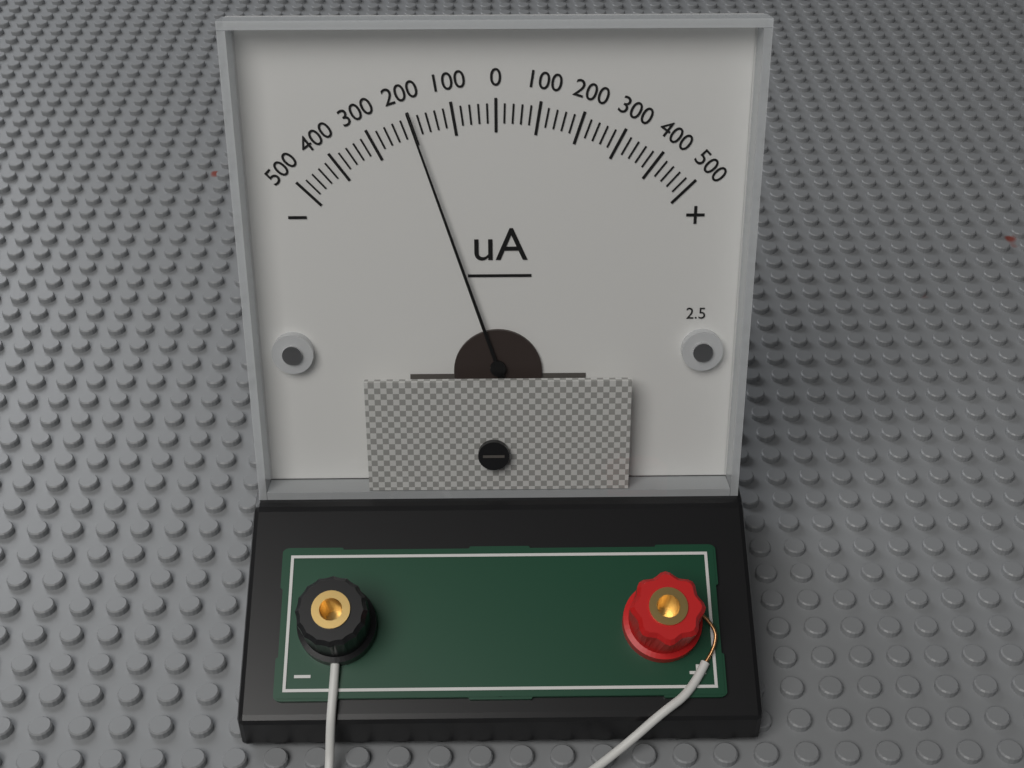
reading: -200 uA
